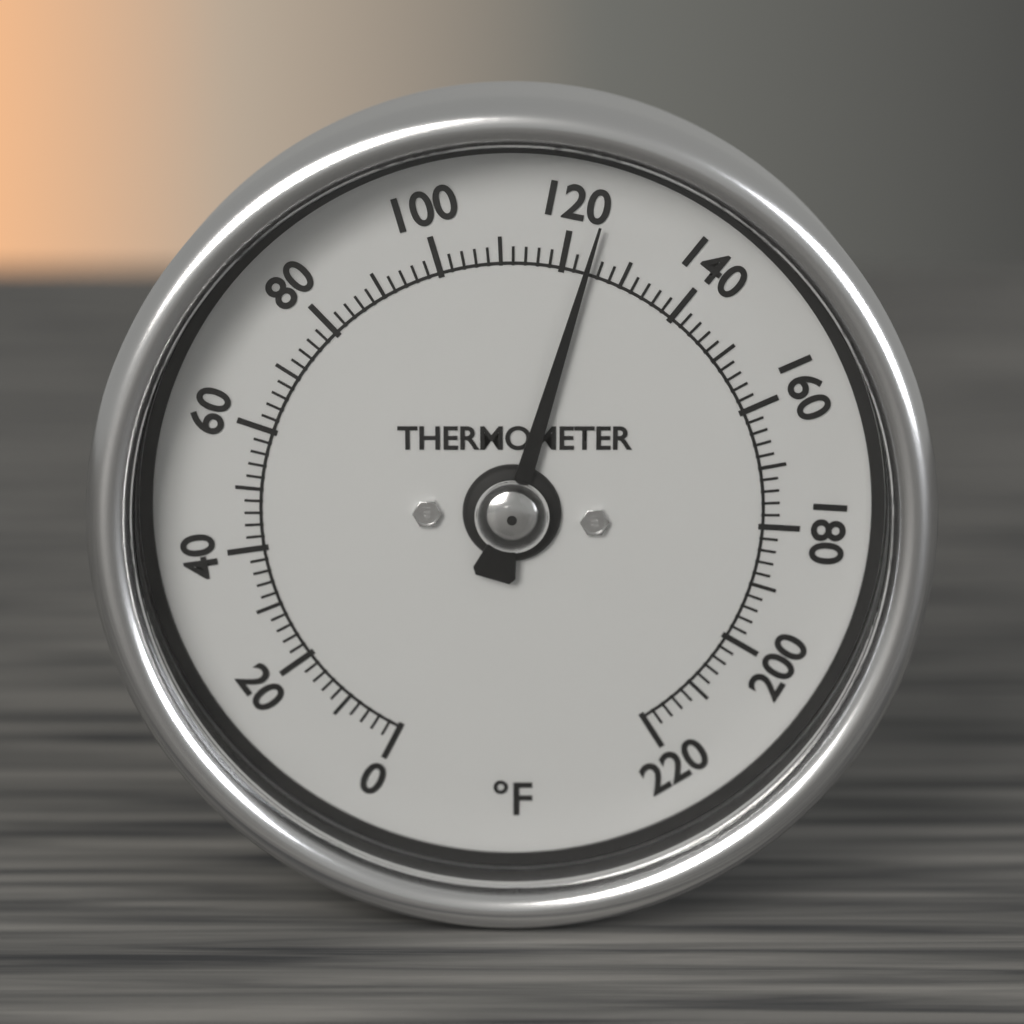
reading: 124 °F
